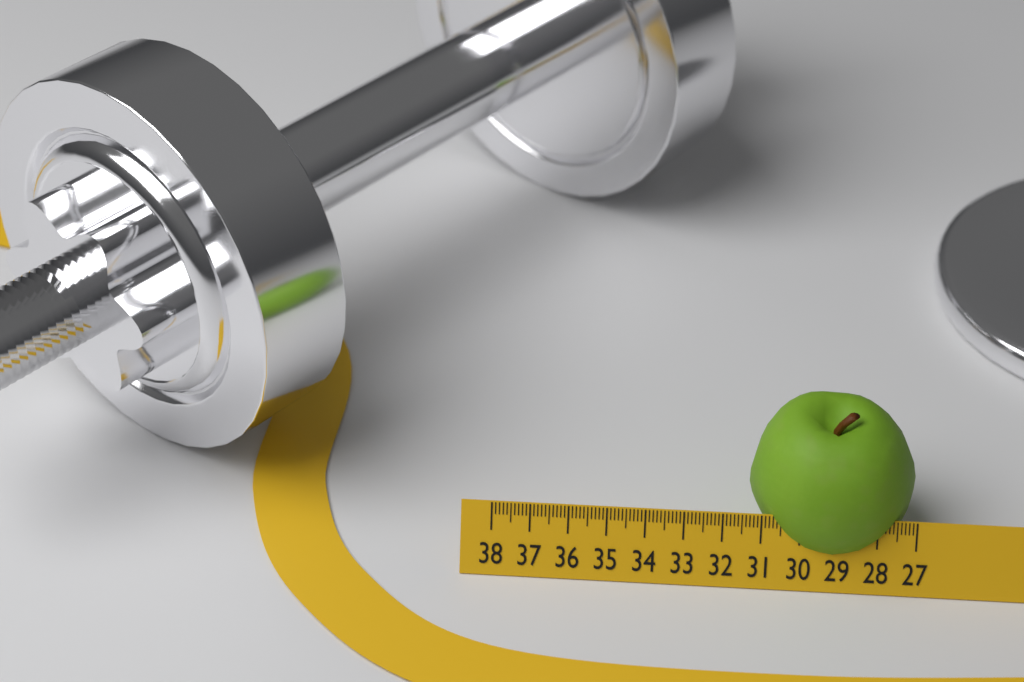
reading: 31.3 (no unit)
